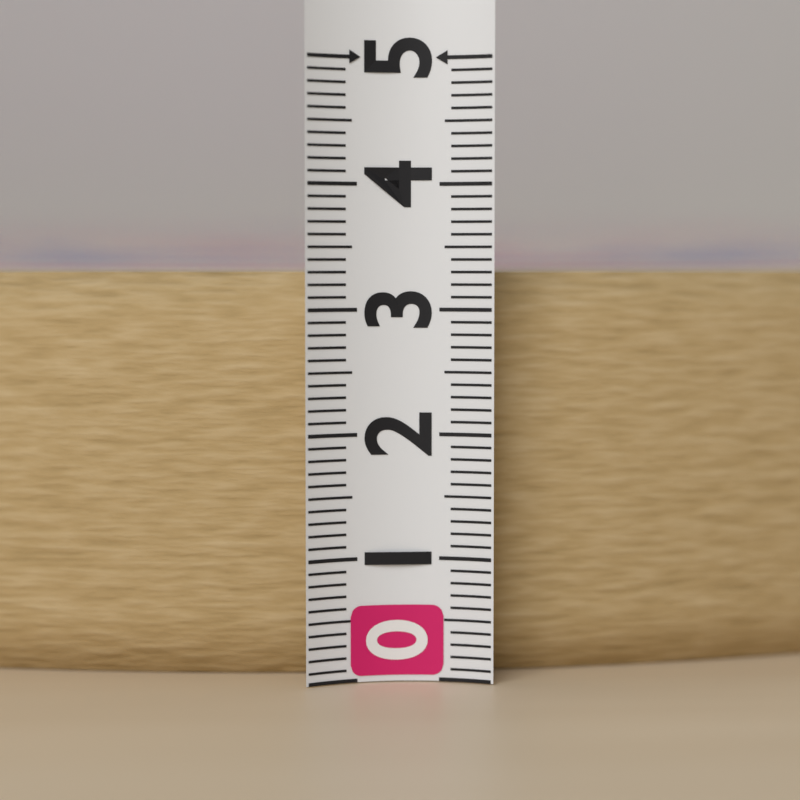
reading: 3.3 (no unit)
